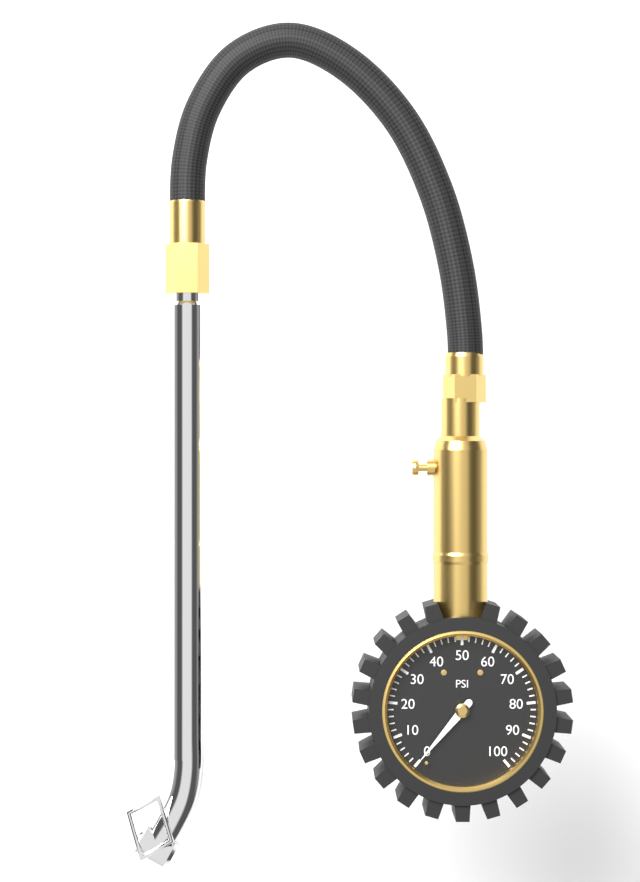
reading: 0 psi
